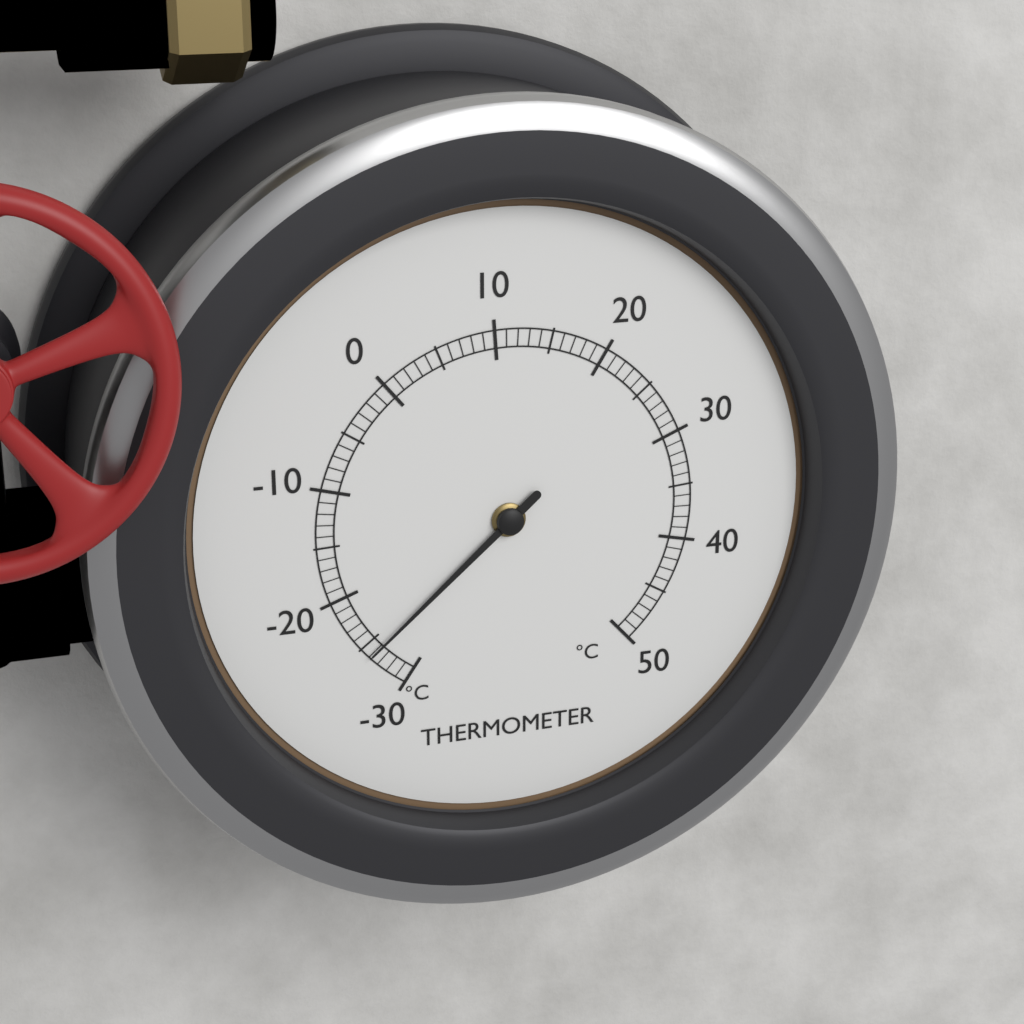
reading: -26 °C
